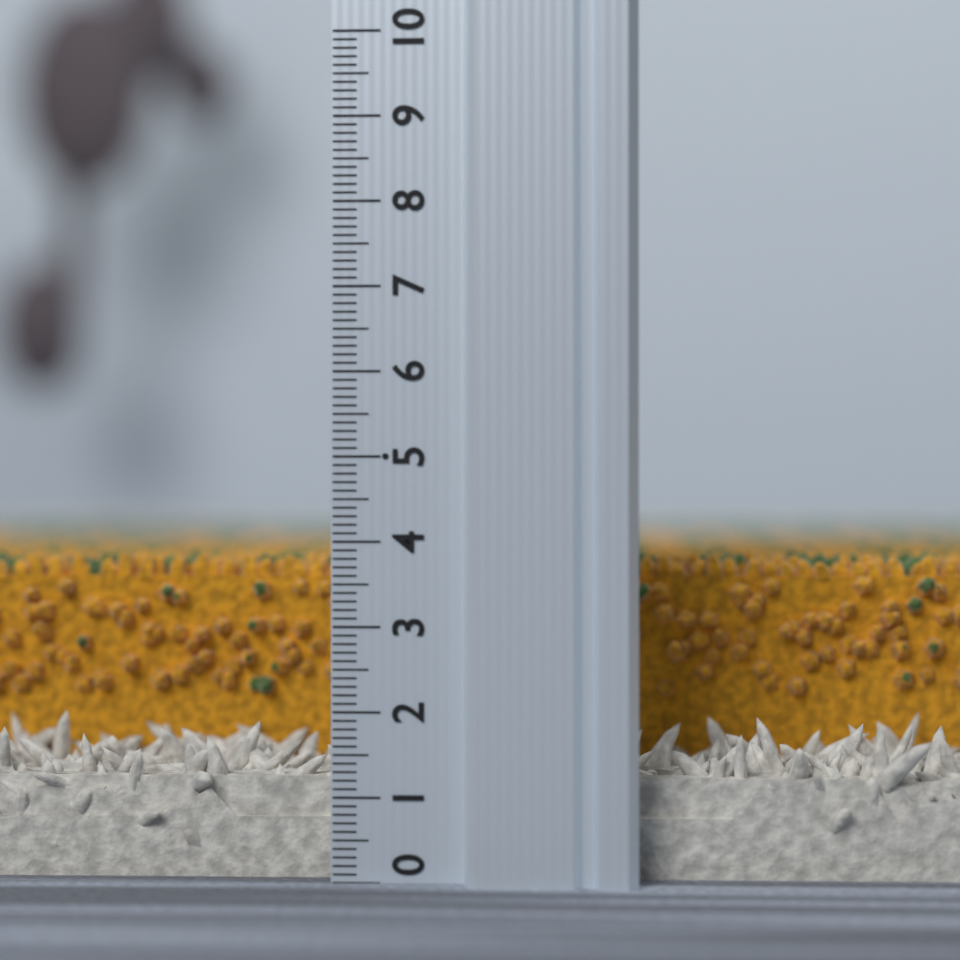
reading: 3.8 (no unit)
